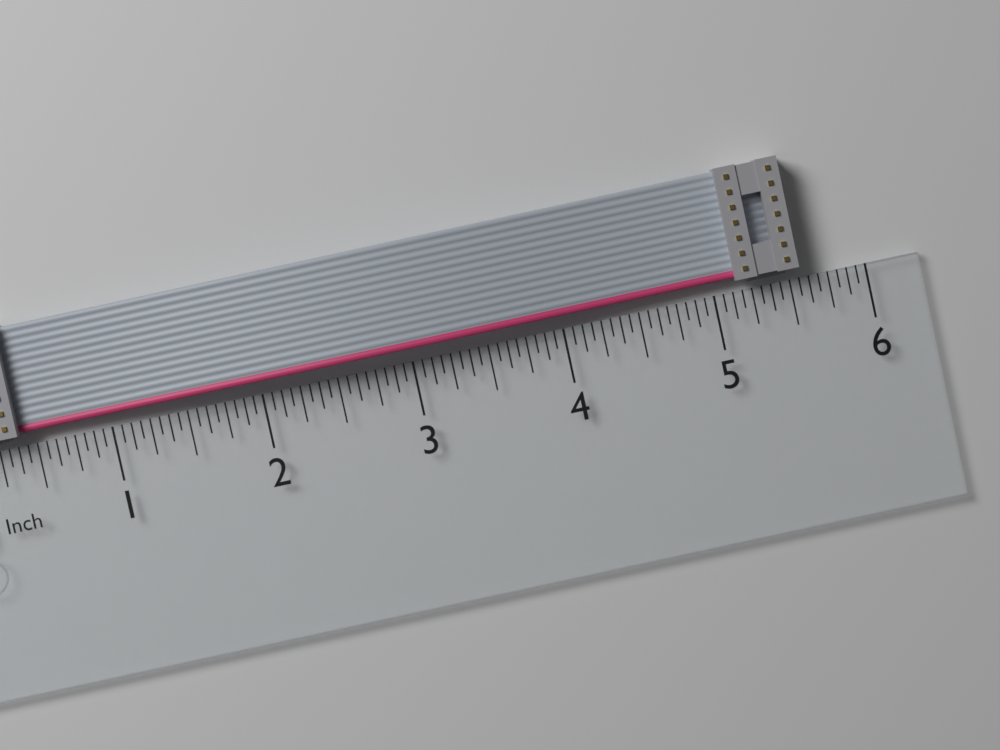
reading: 5.5625 in
